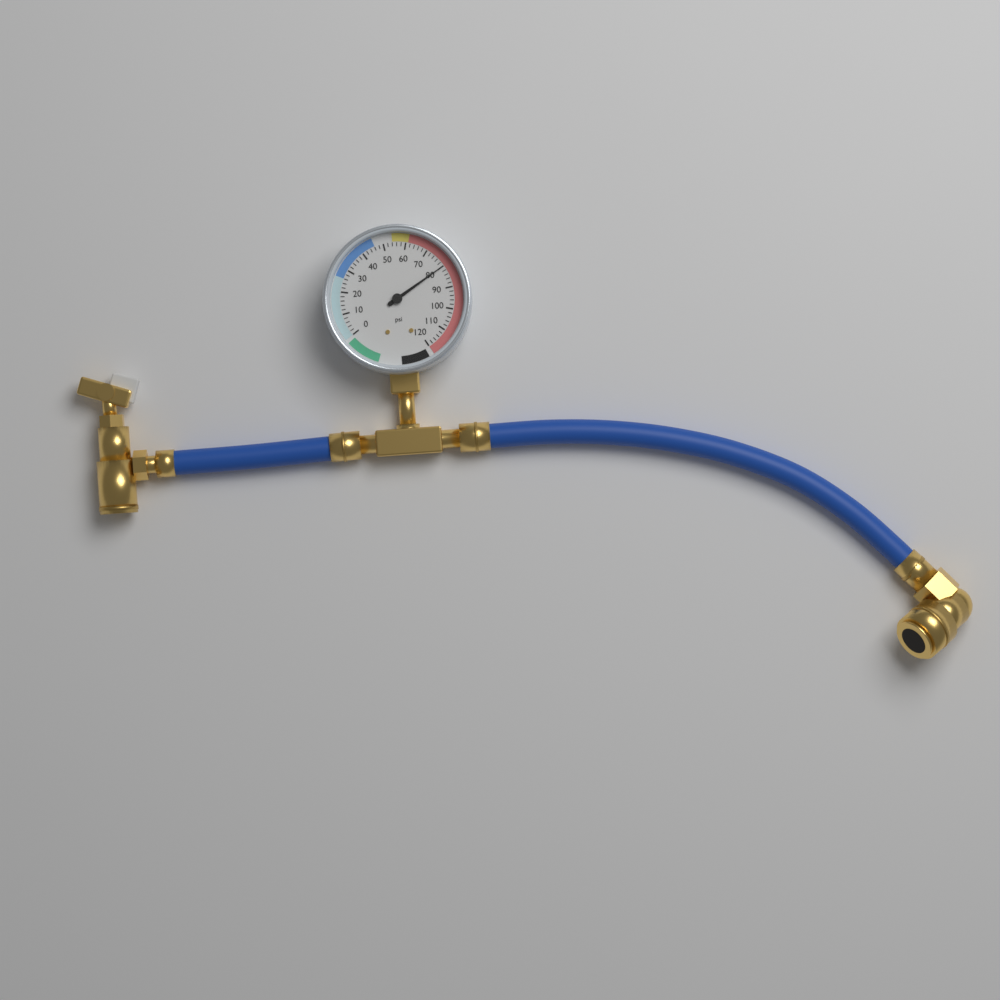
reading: 80 psi
